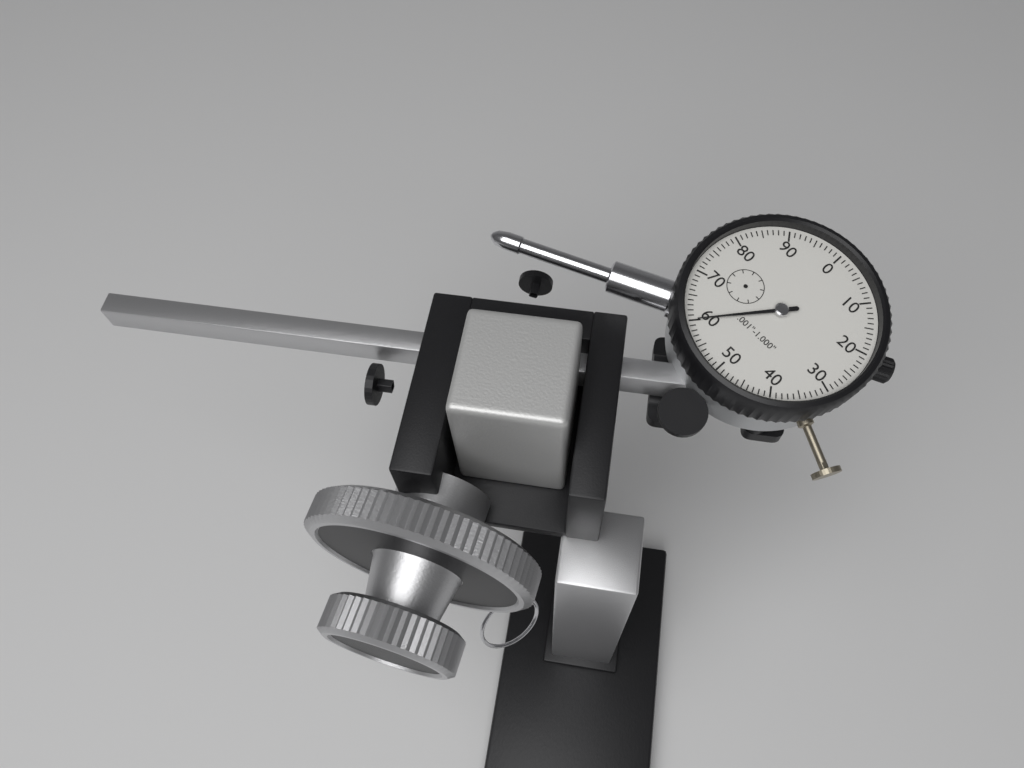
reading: 0.060 in
